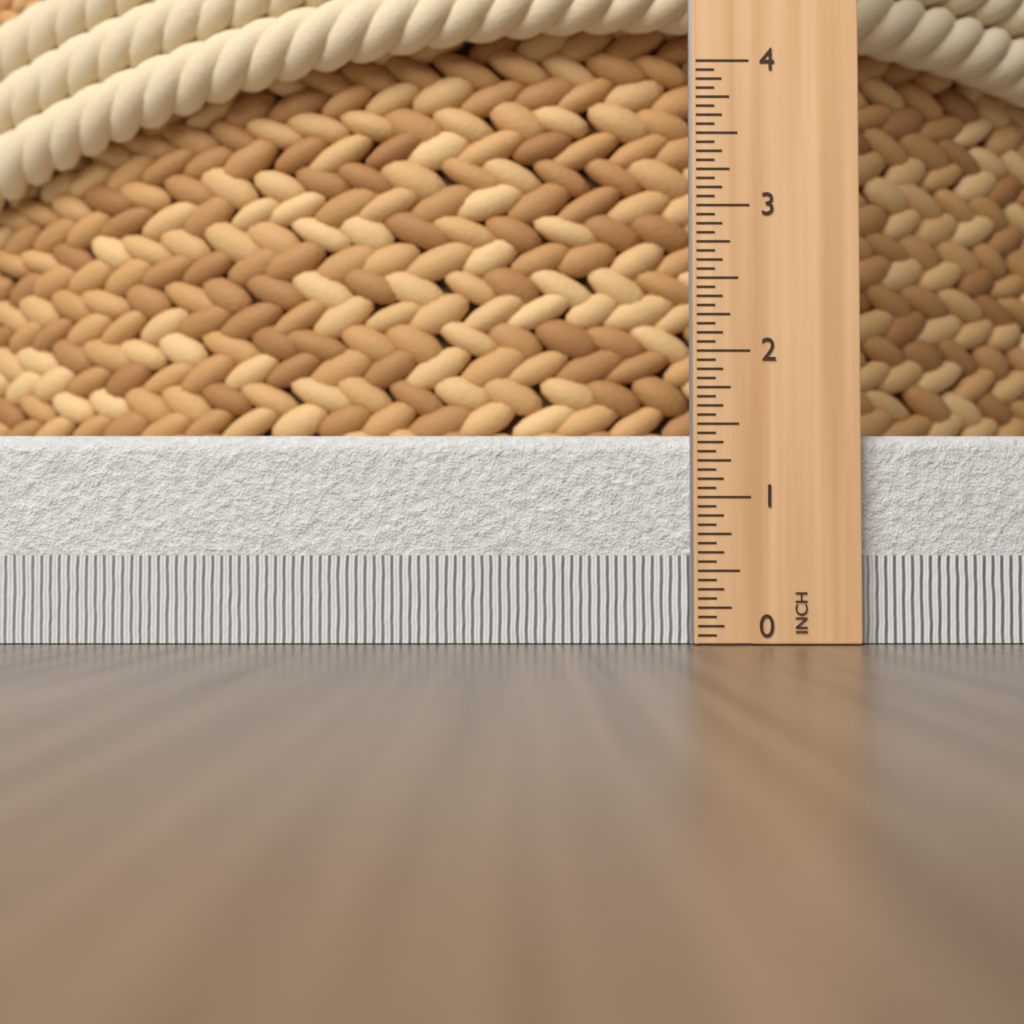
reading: 1.4375 in
